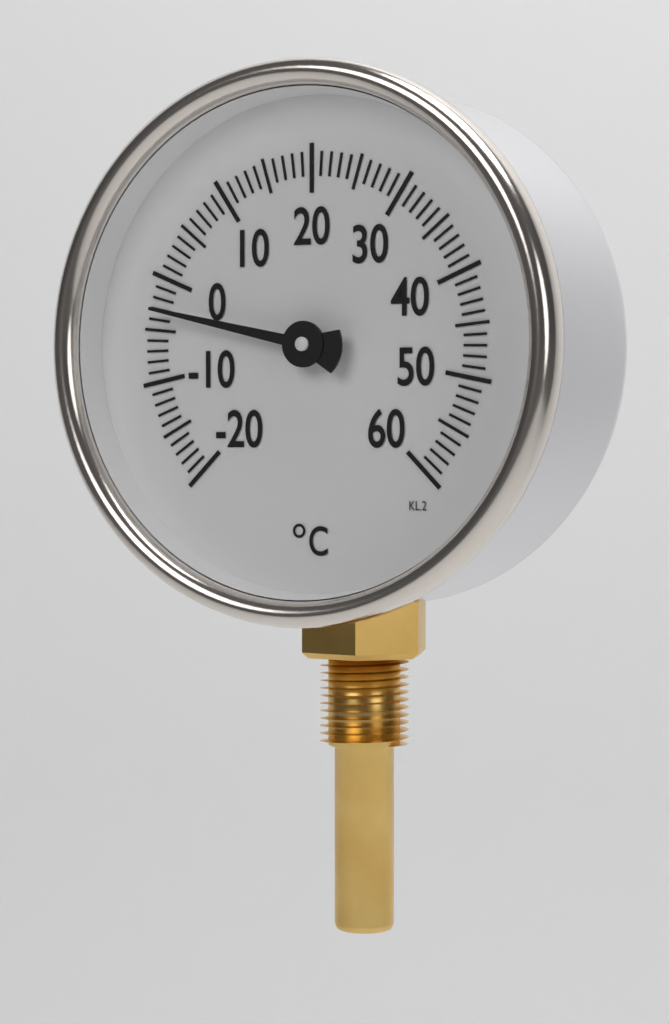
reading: -3 °C
